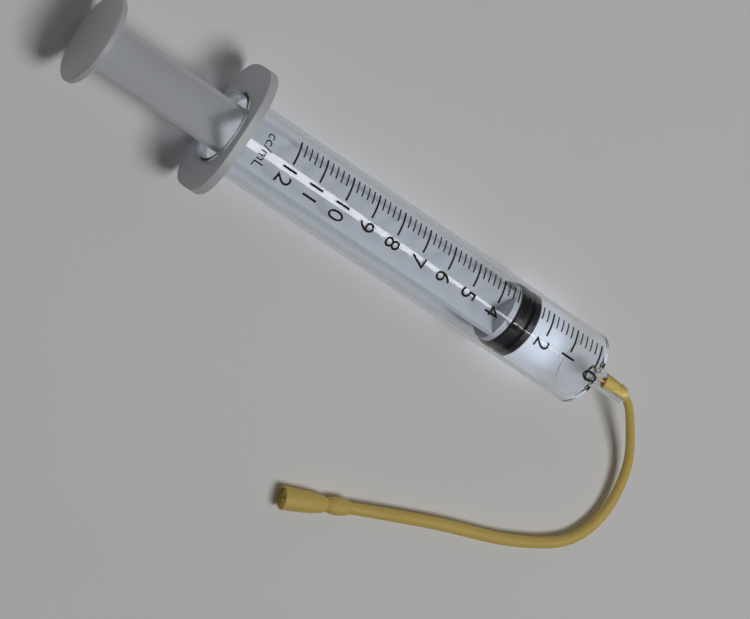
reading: 2.4 ml
